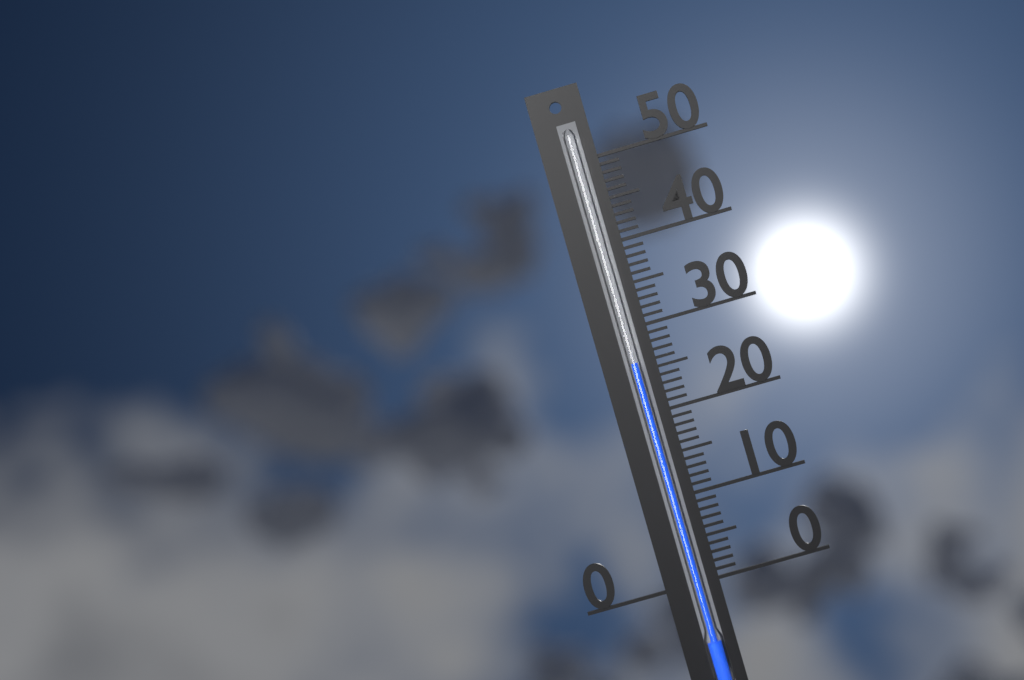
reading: 26 (no unit)
